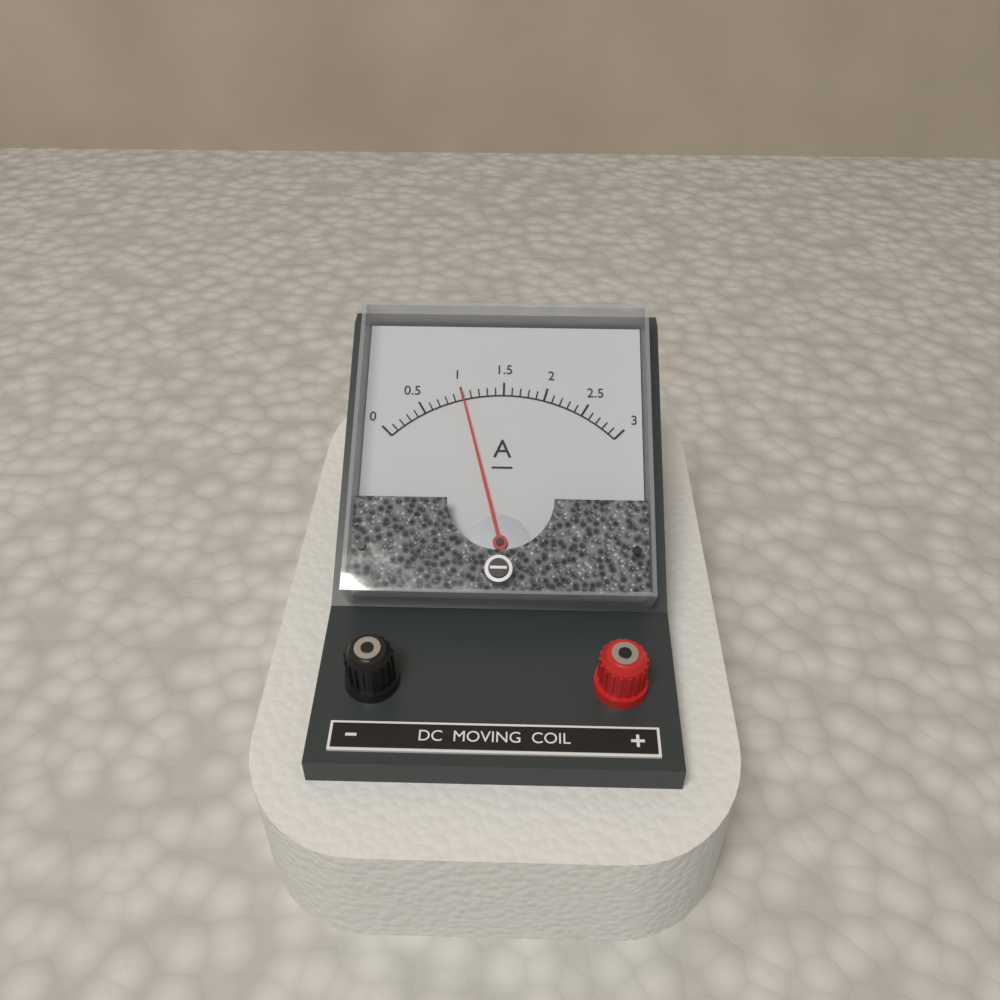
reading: 1.0 A
